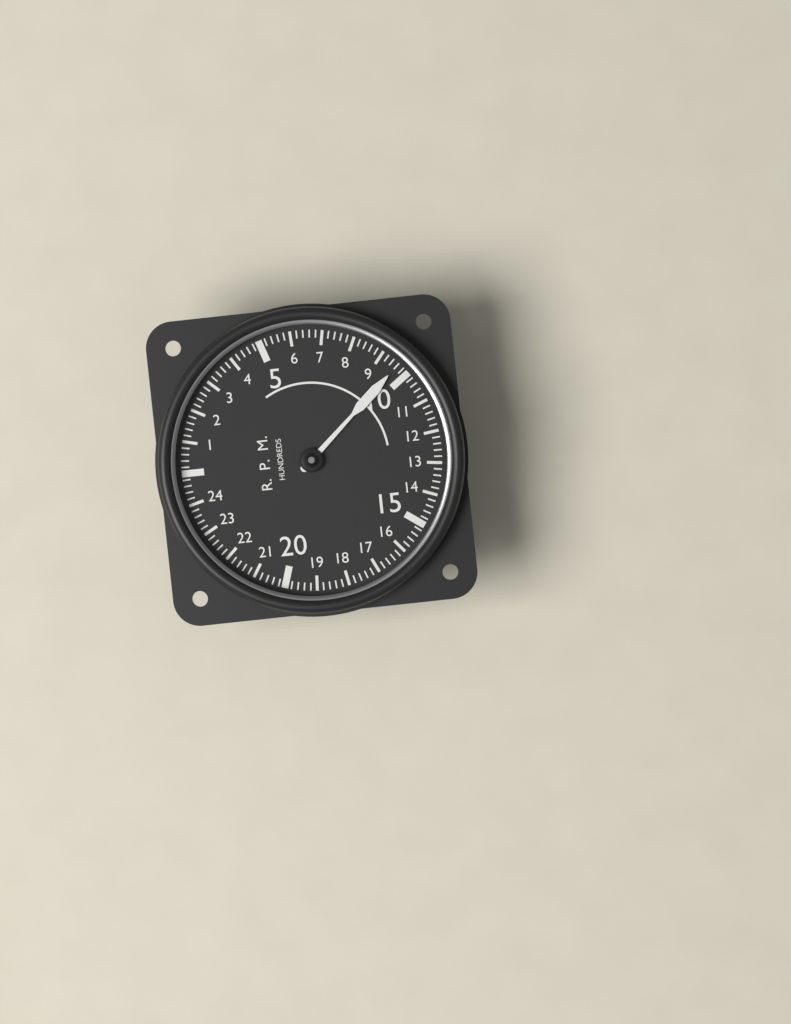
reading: 9.6 RPM x100
